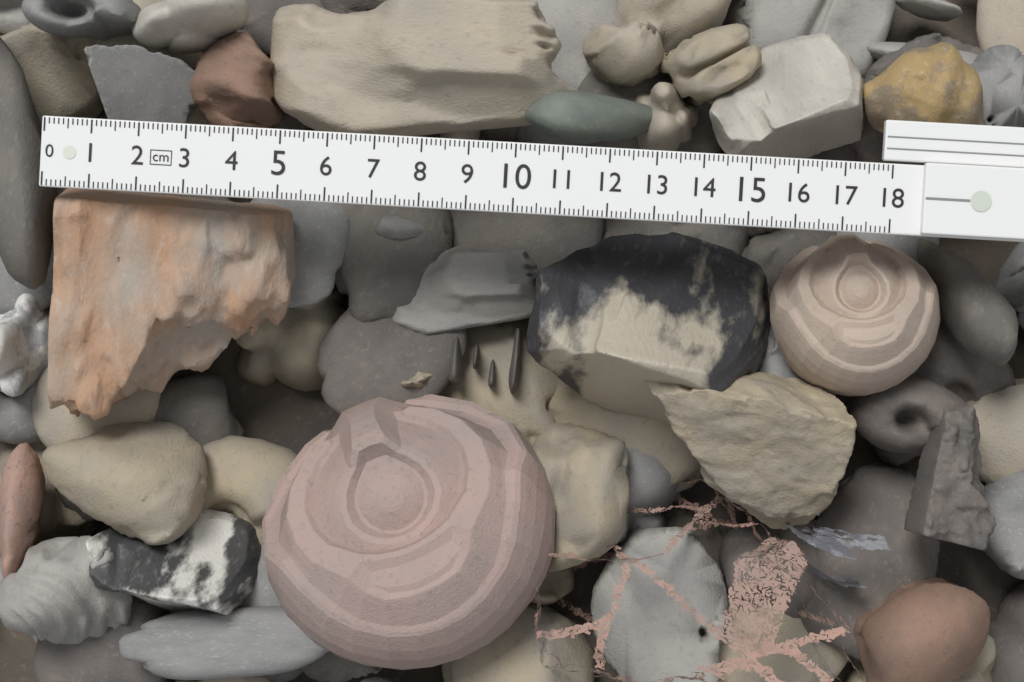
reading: 5.2 cm
